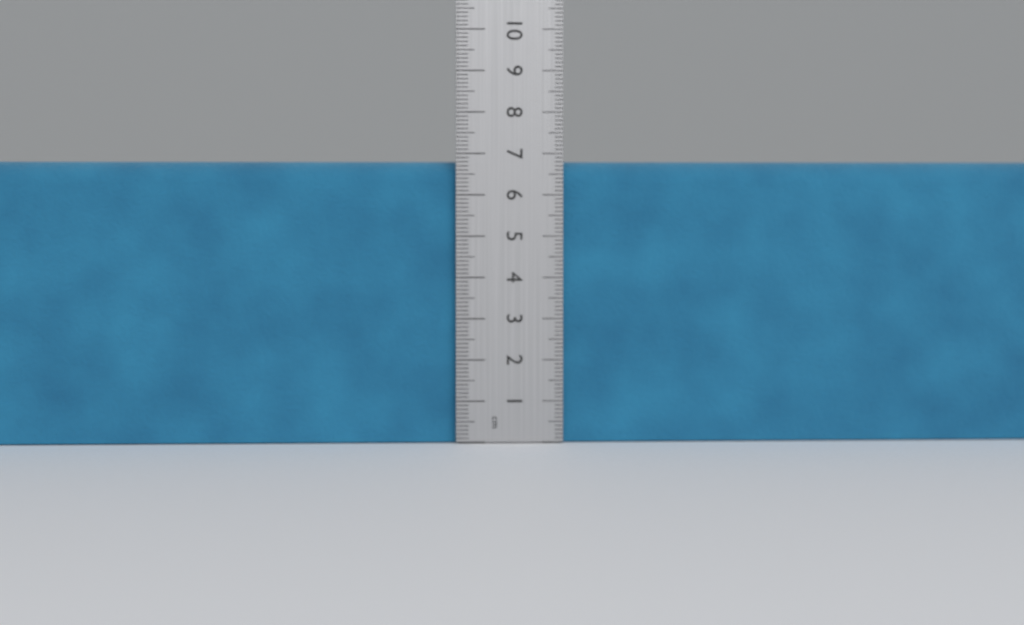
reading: 6.8 cm
